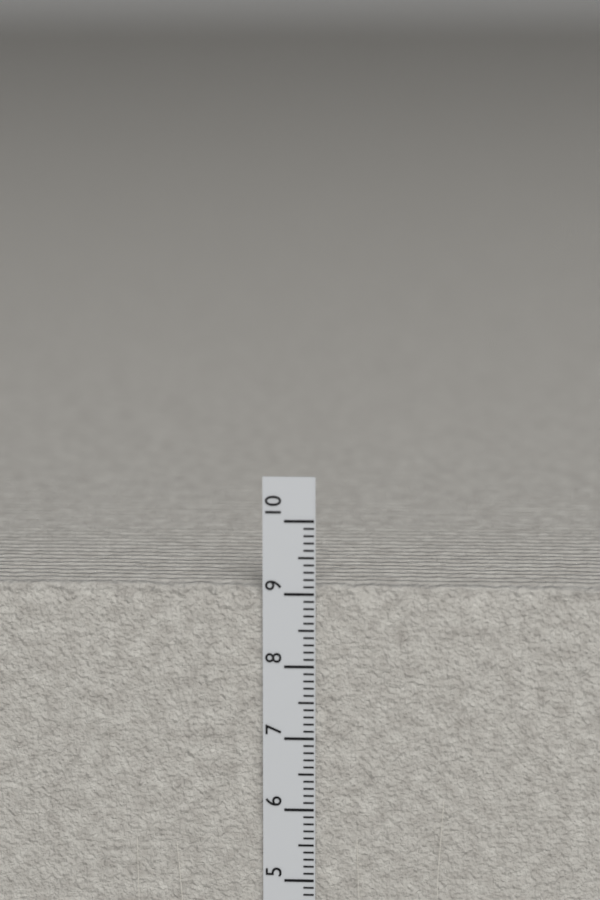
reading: 9.1 cm
